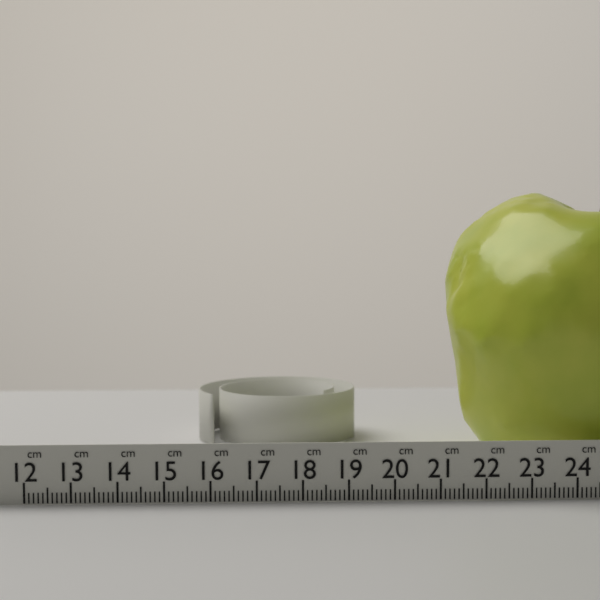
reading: 21.4 cm
